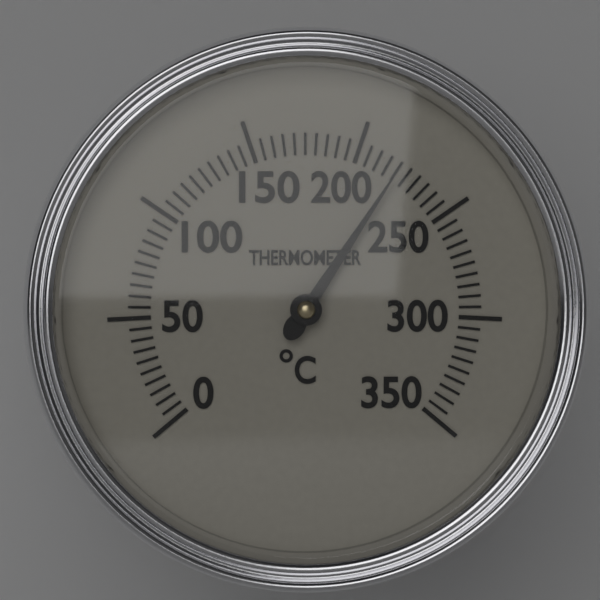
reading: 220 °C
